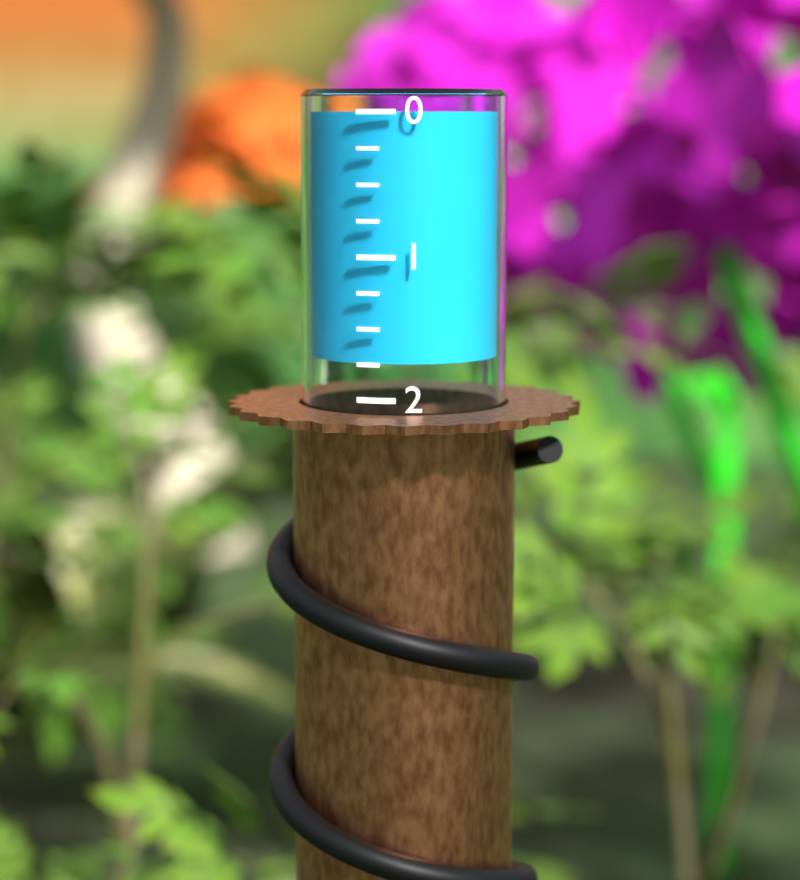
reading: 1.75 (no unit)
